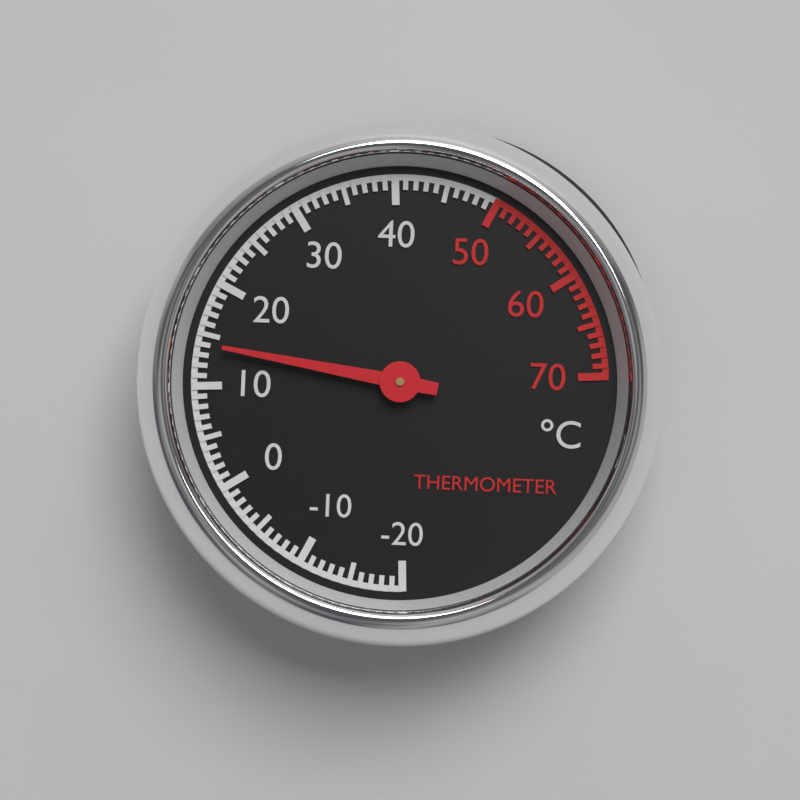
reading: 14 °C
